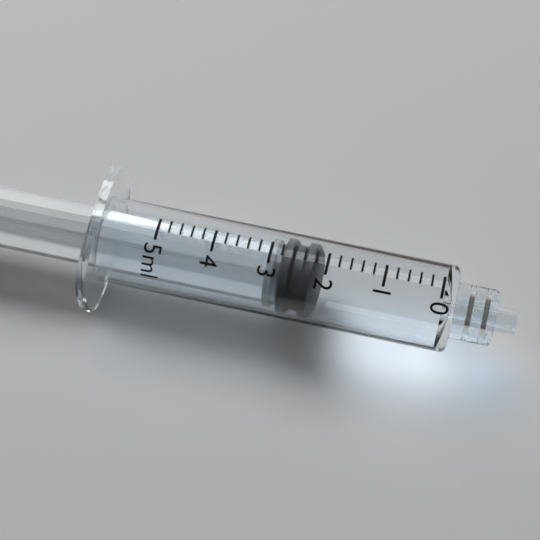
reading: 2.2 ml
